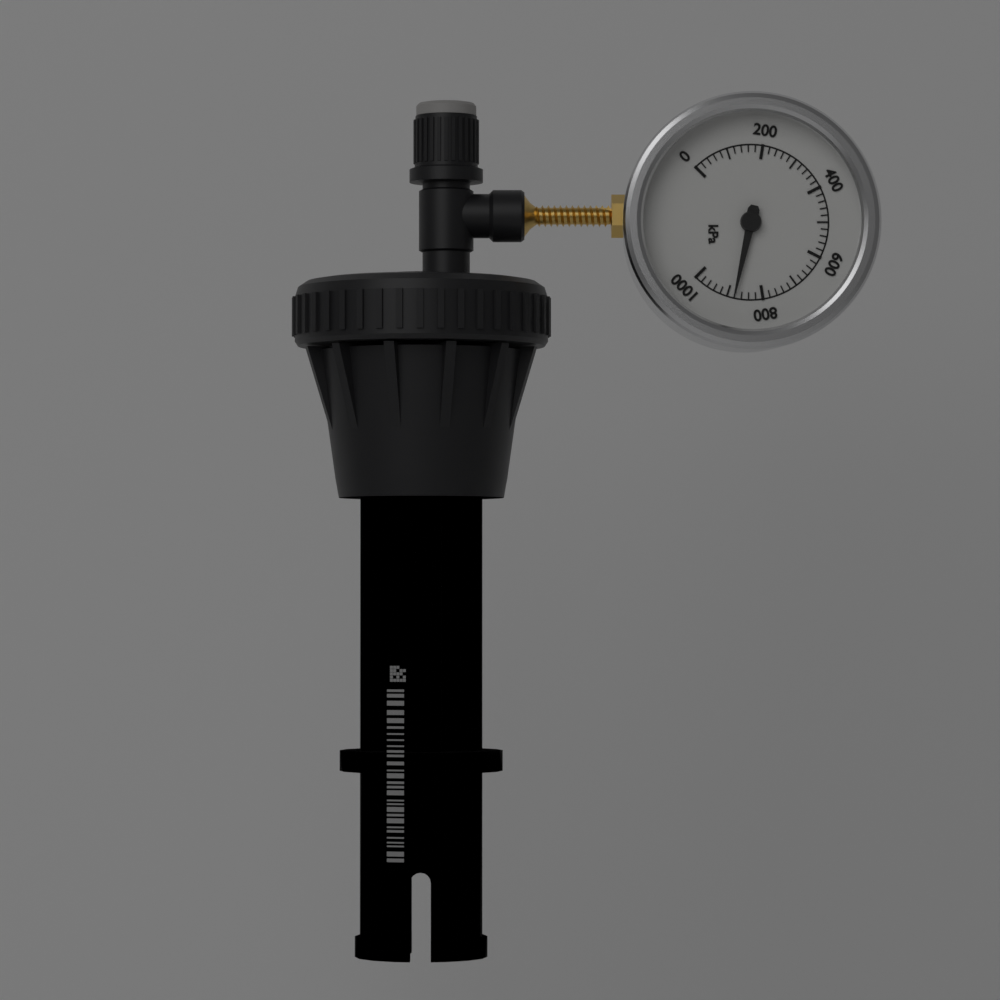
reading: 880 kPa
